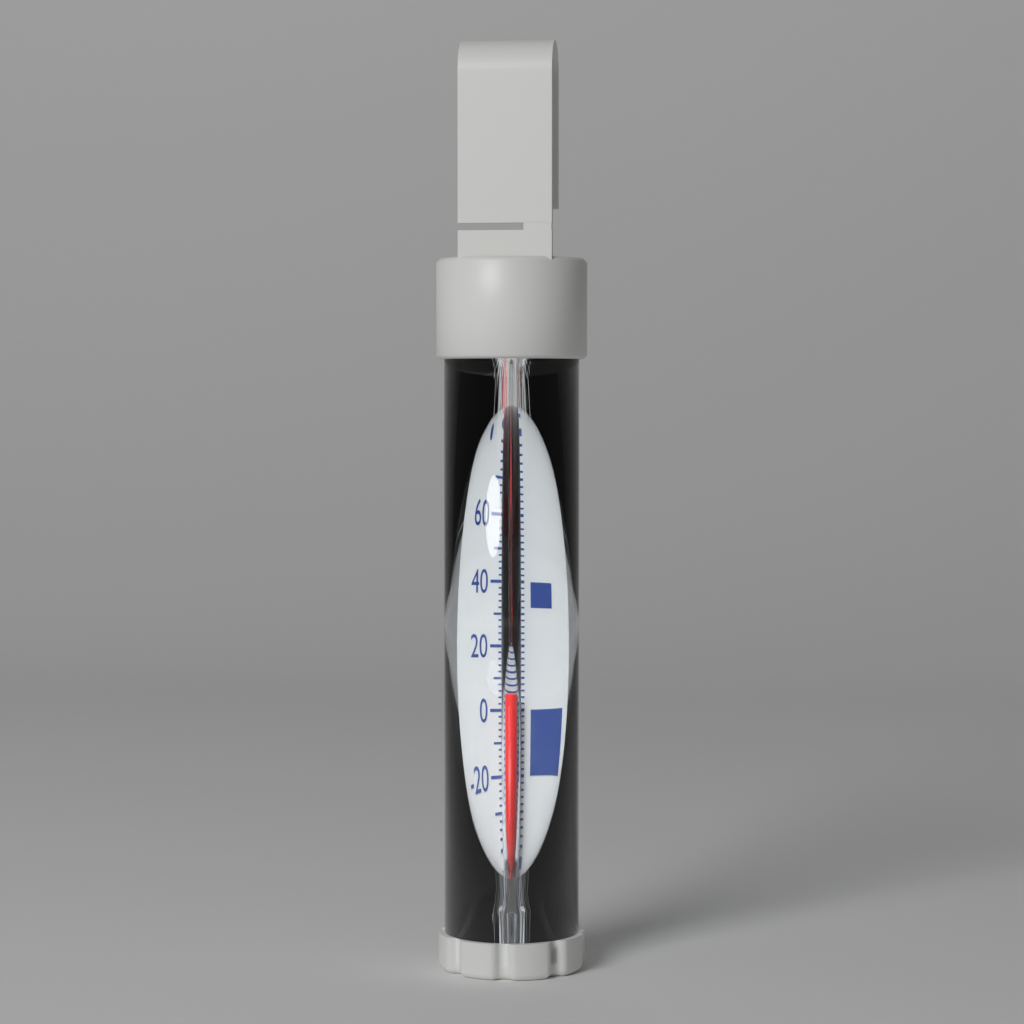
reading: 4 °F
